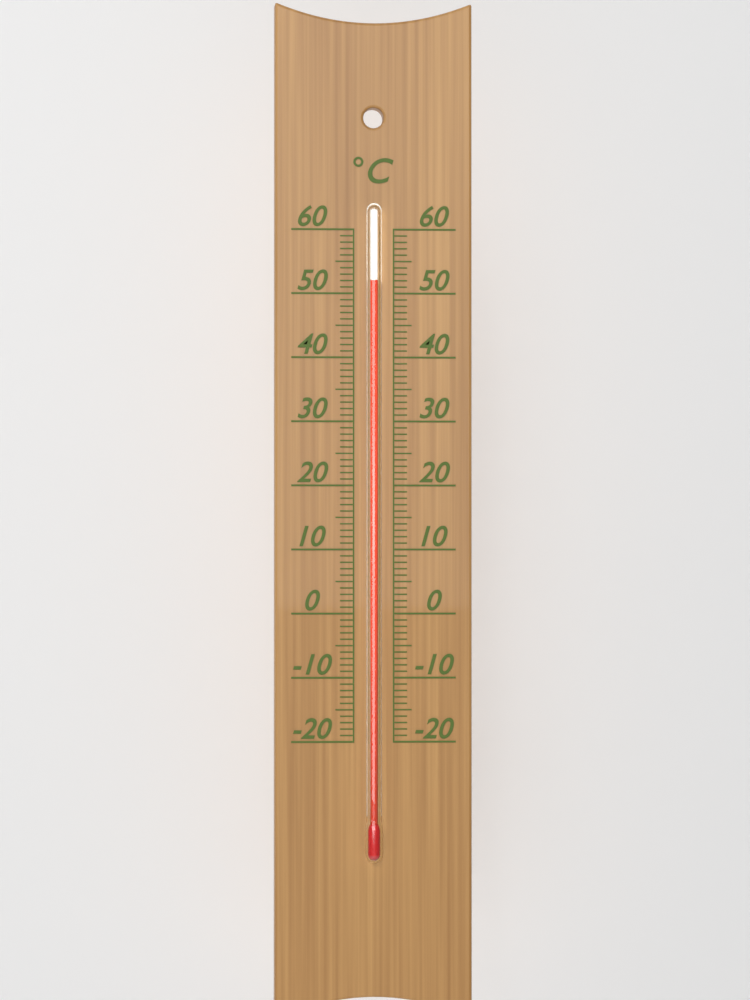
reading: 52 °C
